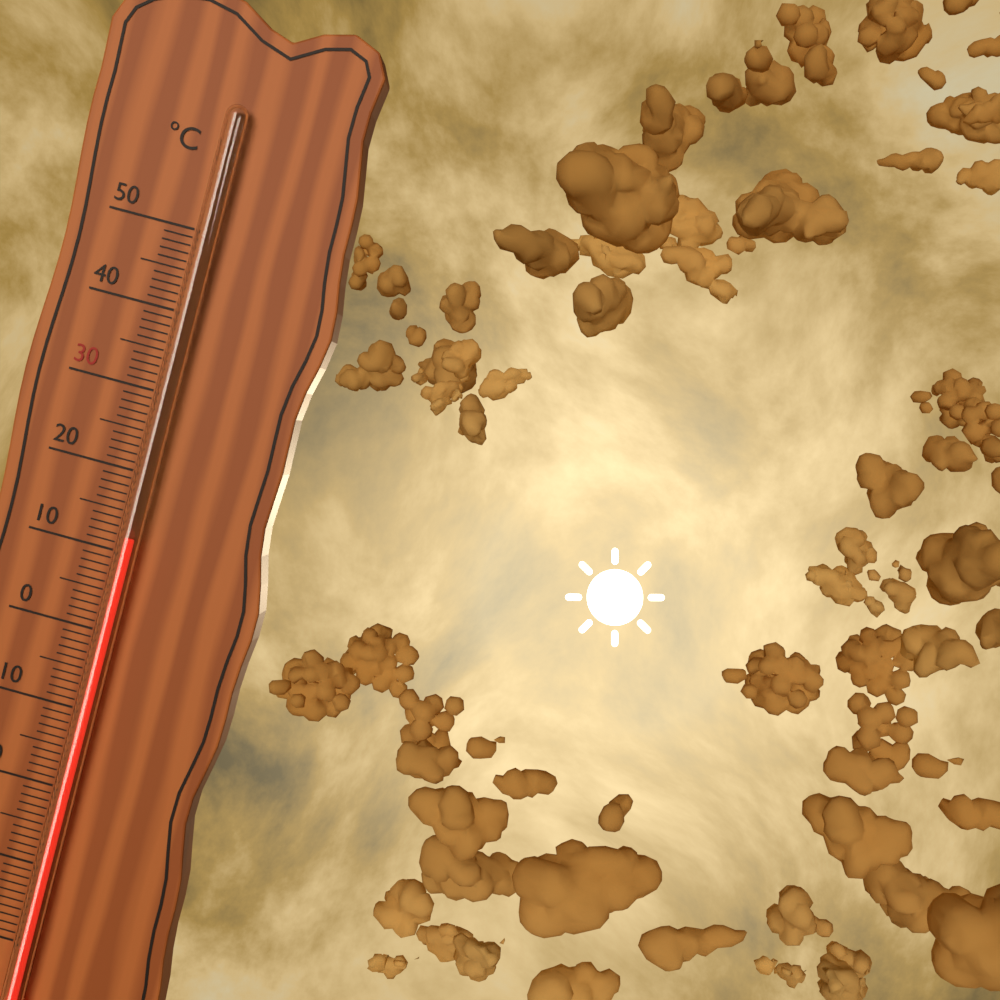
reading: 12 °C
